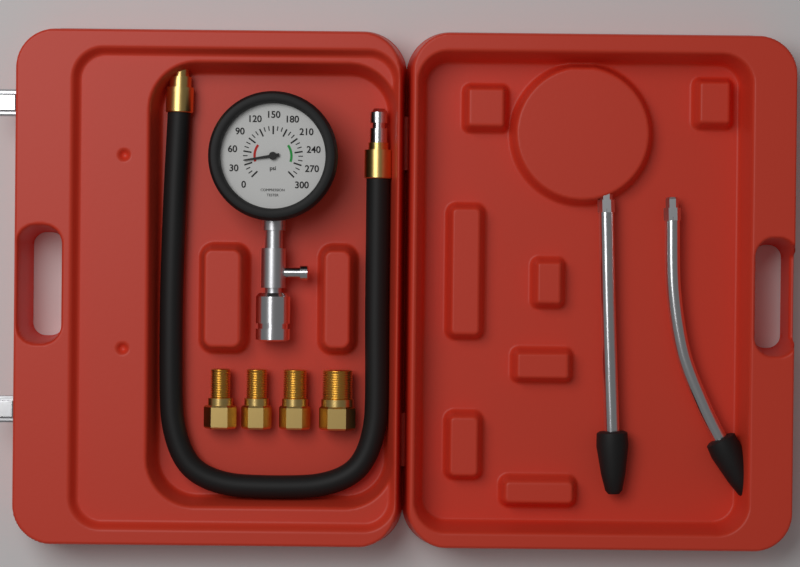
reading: 40 psi
